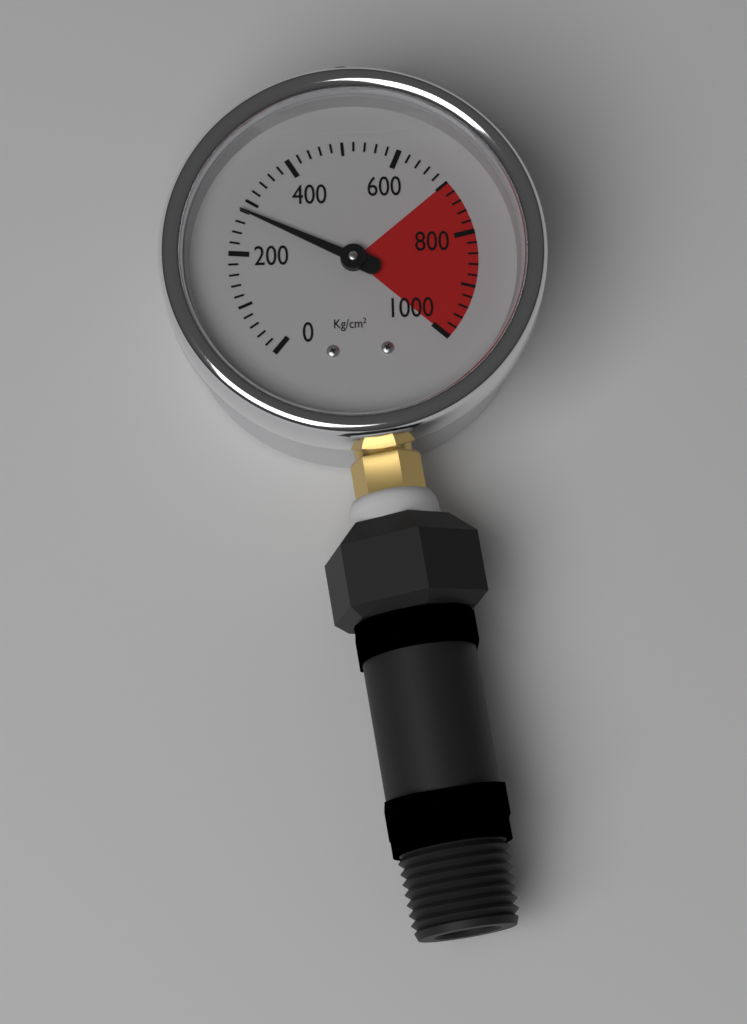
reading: 280 kg/cm²
